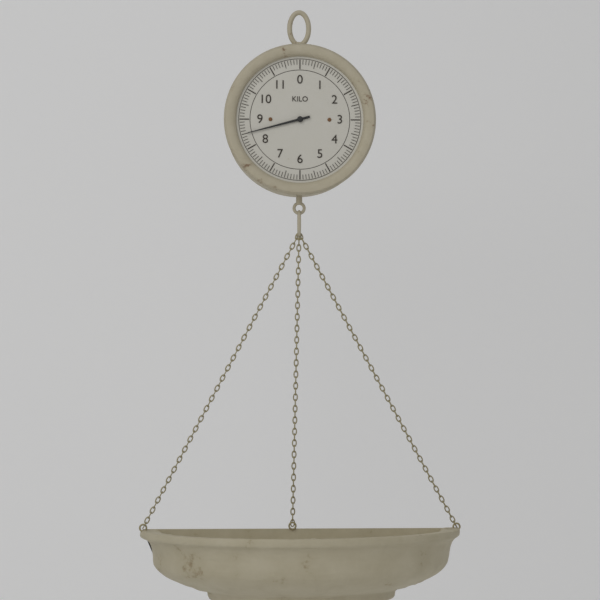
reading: 8.5 kg
